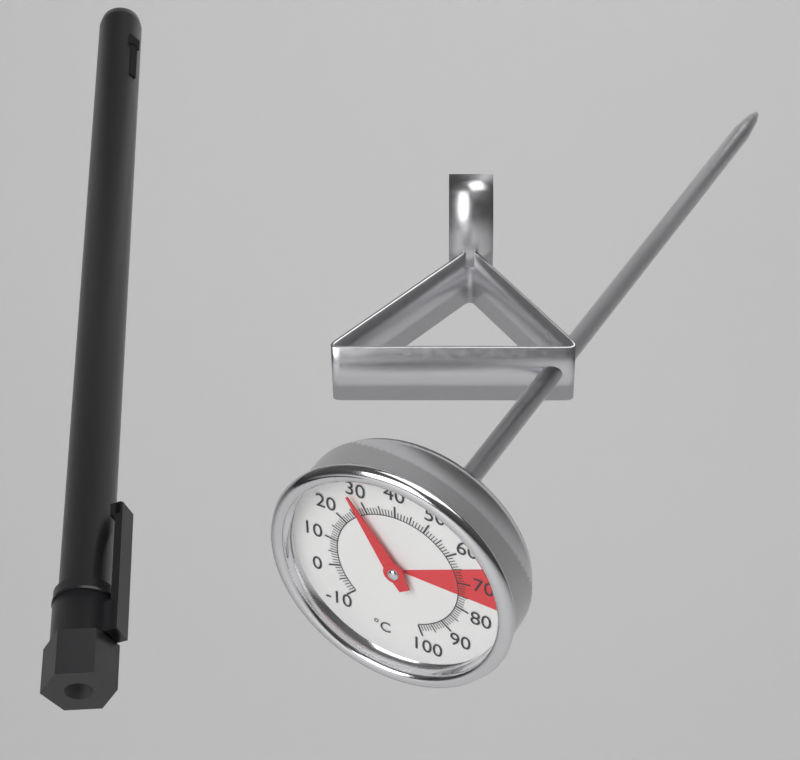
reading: 28 °C
